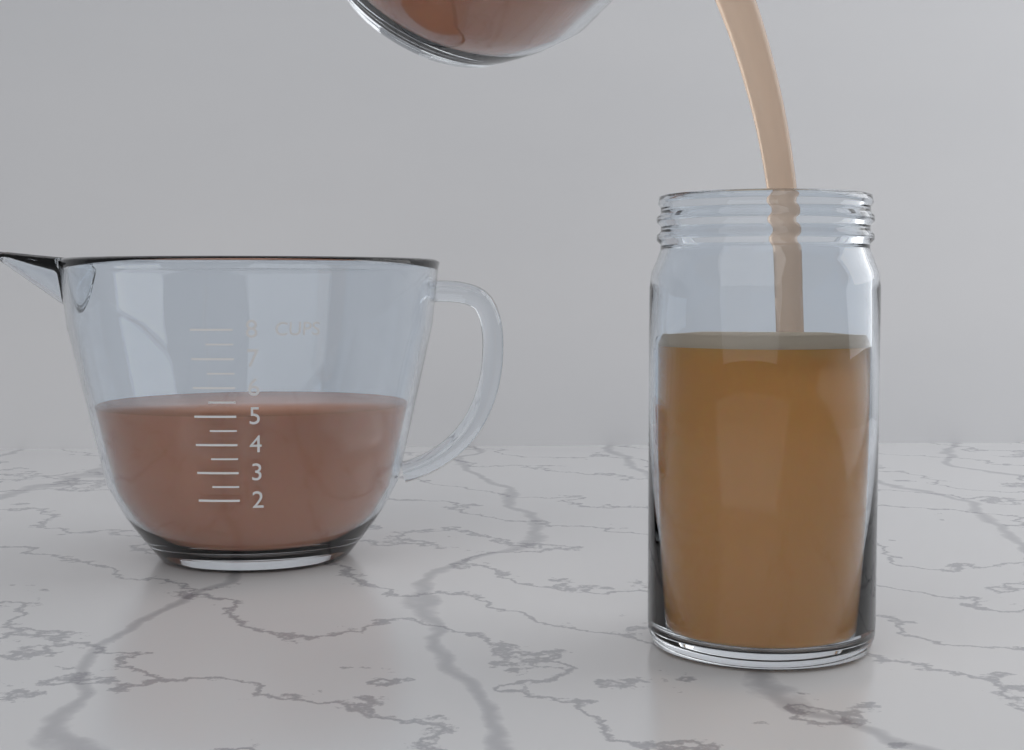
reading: 5.0 cups
